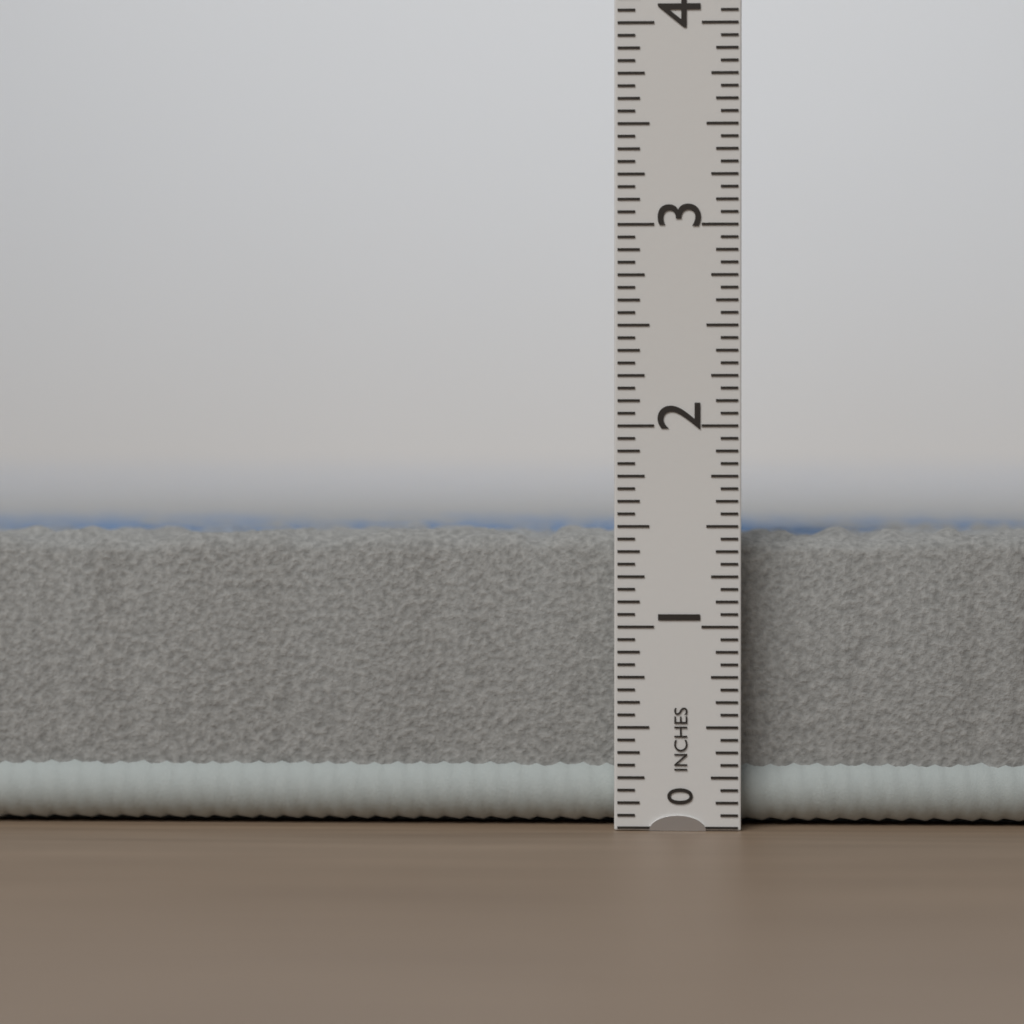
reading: 1.5000 in
